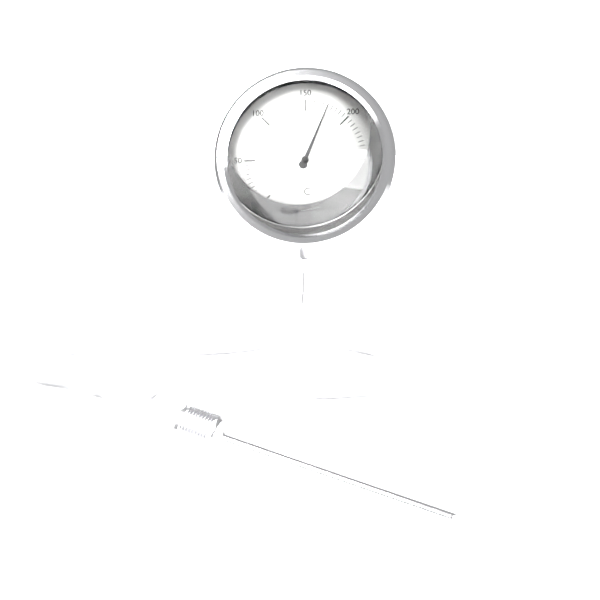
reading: 175 °C
